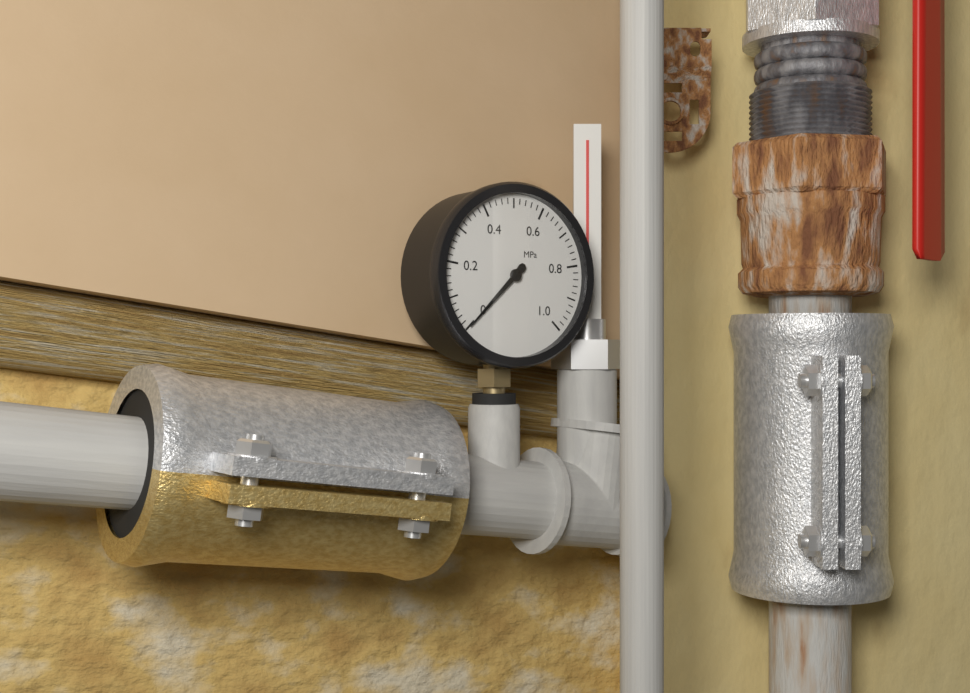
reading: 0.00 MPa
